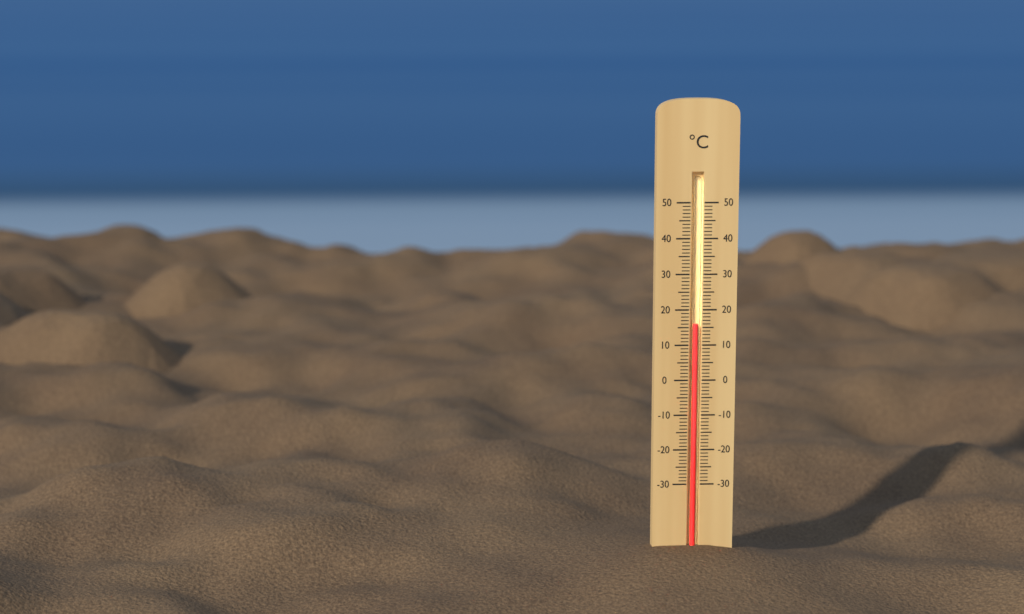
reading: 16 °C
